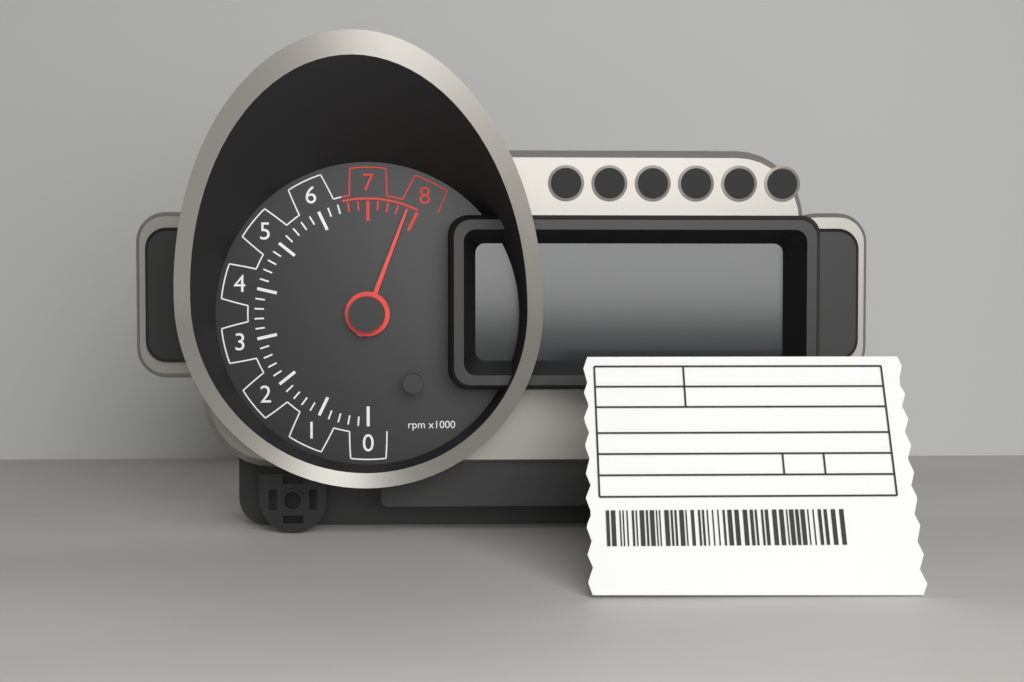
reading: 7.8 rpm x1000
